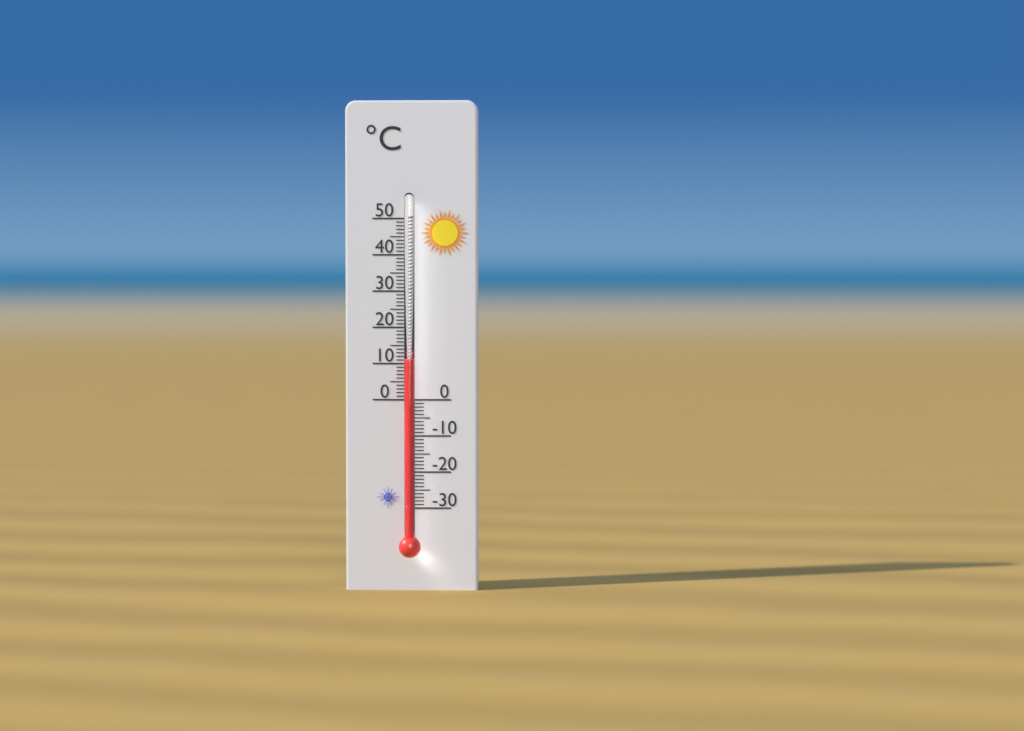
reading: 11 °C
